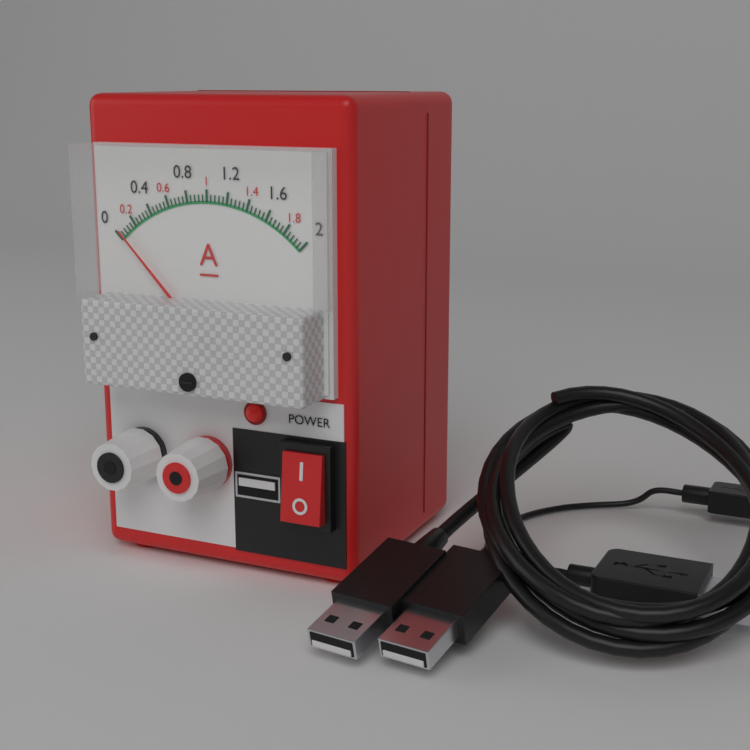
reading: 0.04 A
